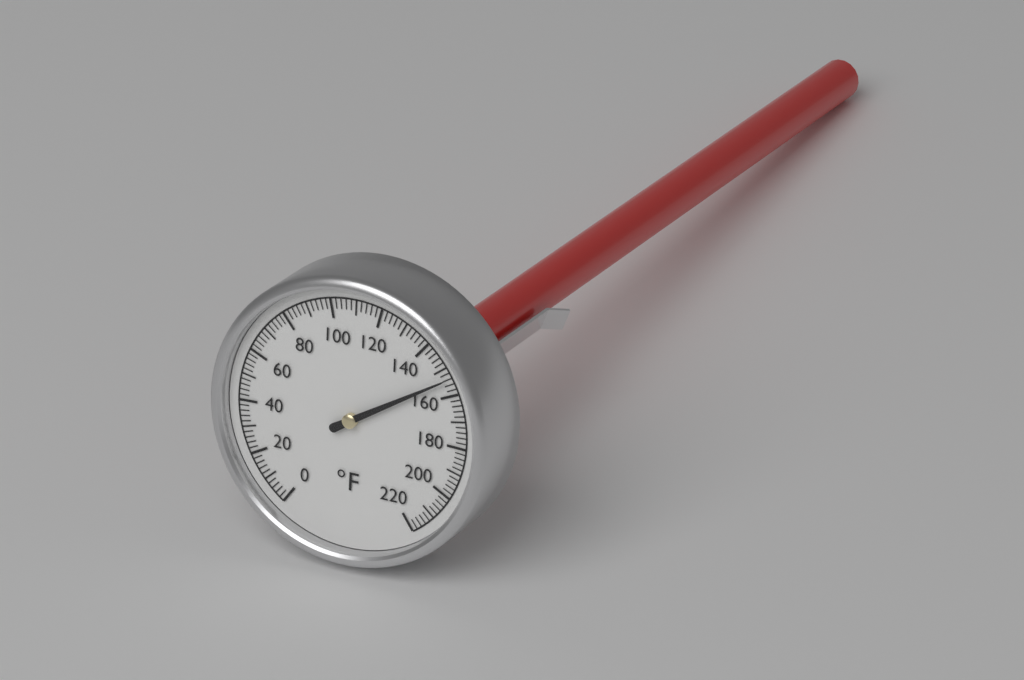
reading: 154 °F
